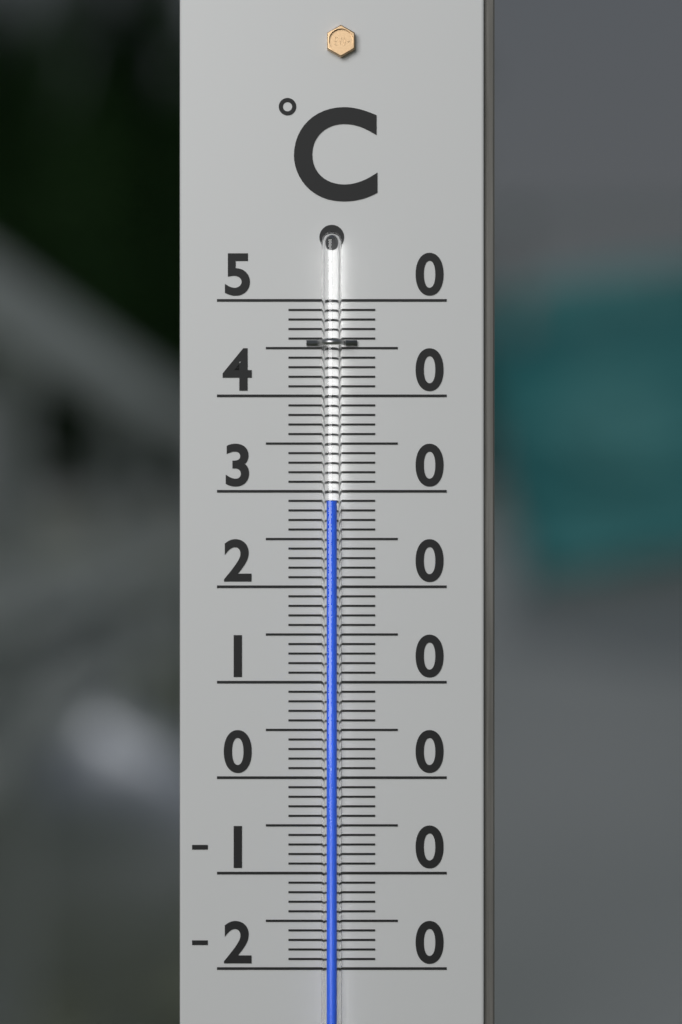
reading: 29 °C
